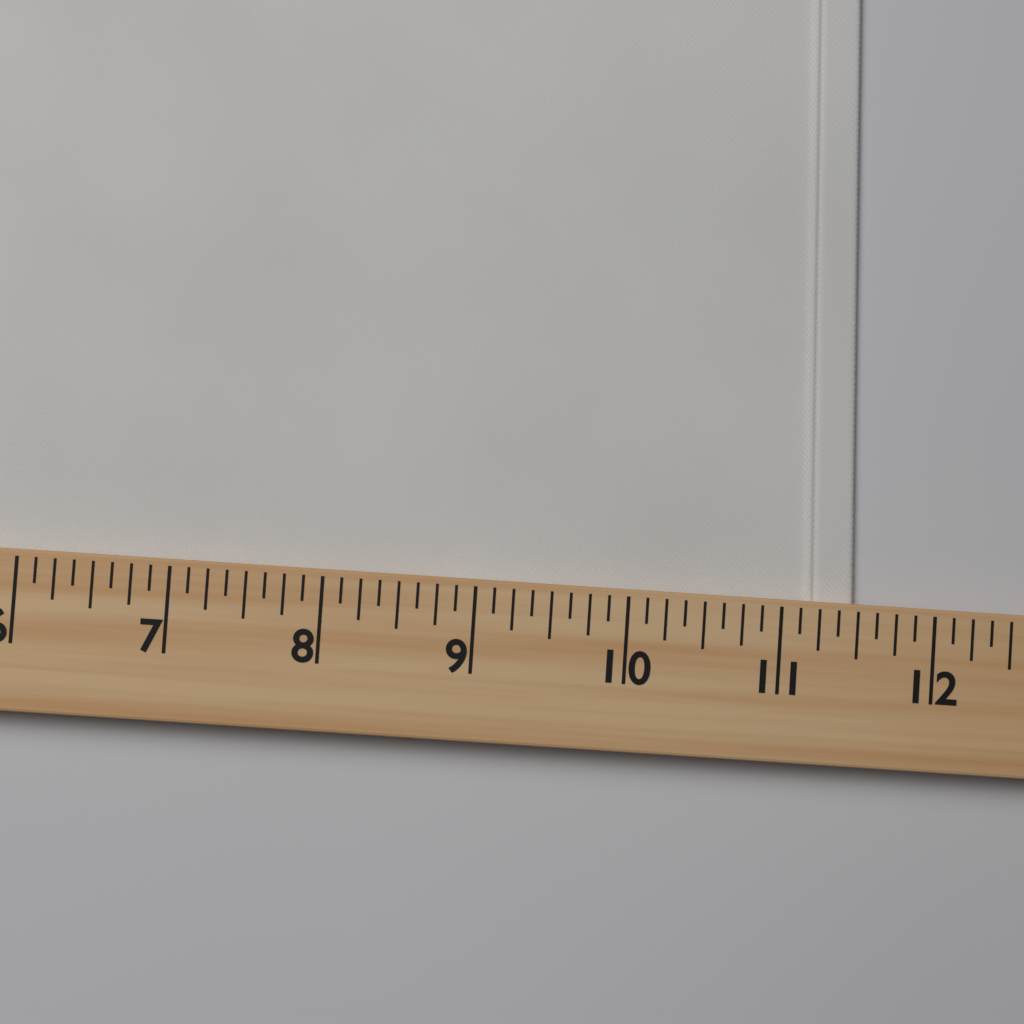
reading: 11.500 (no unit)
